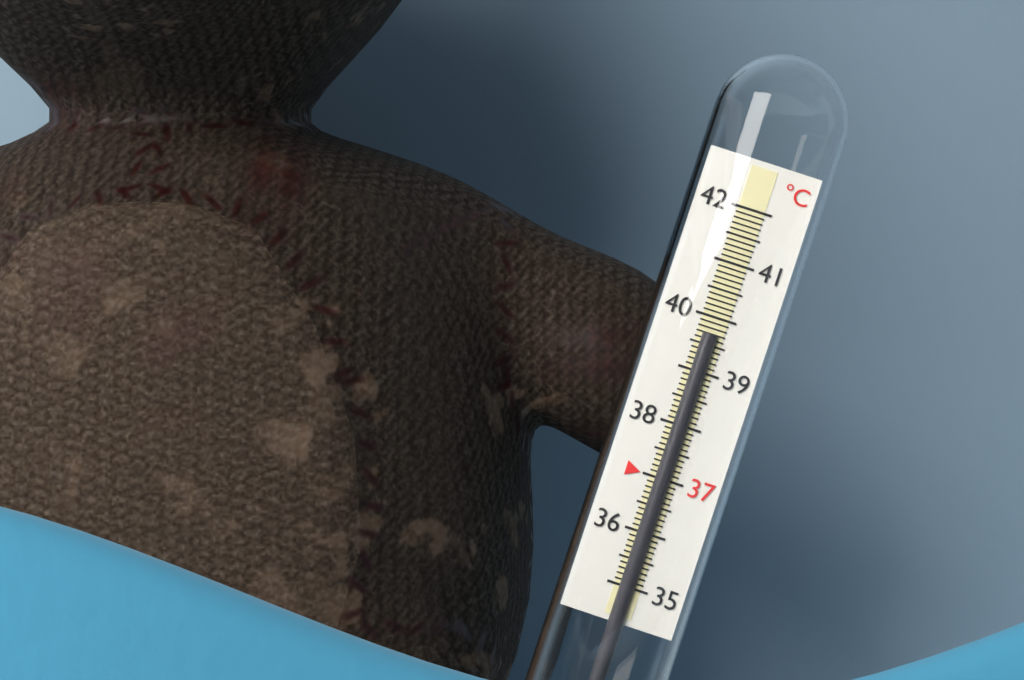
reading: 39.7 °C
